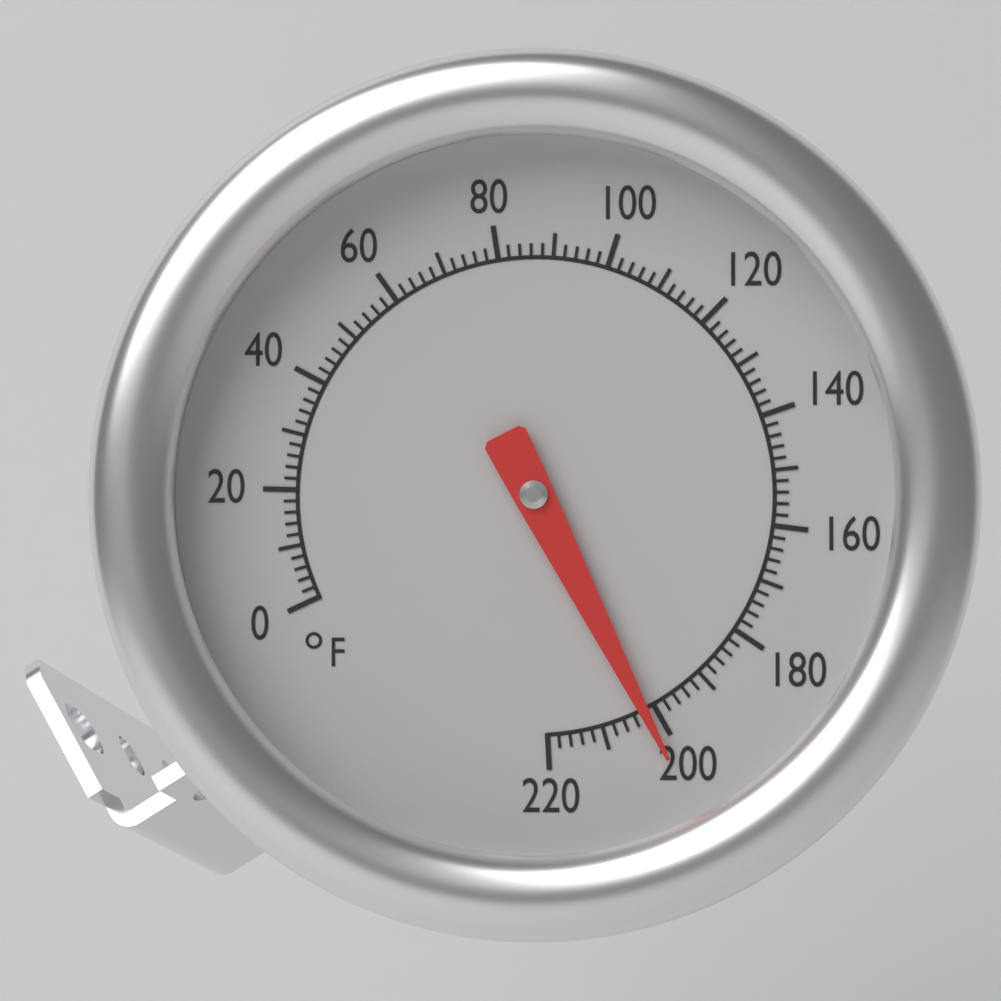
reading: 202 °F
